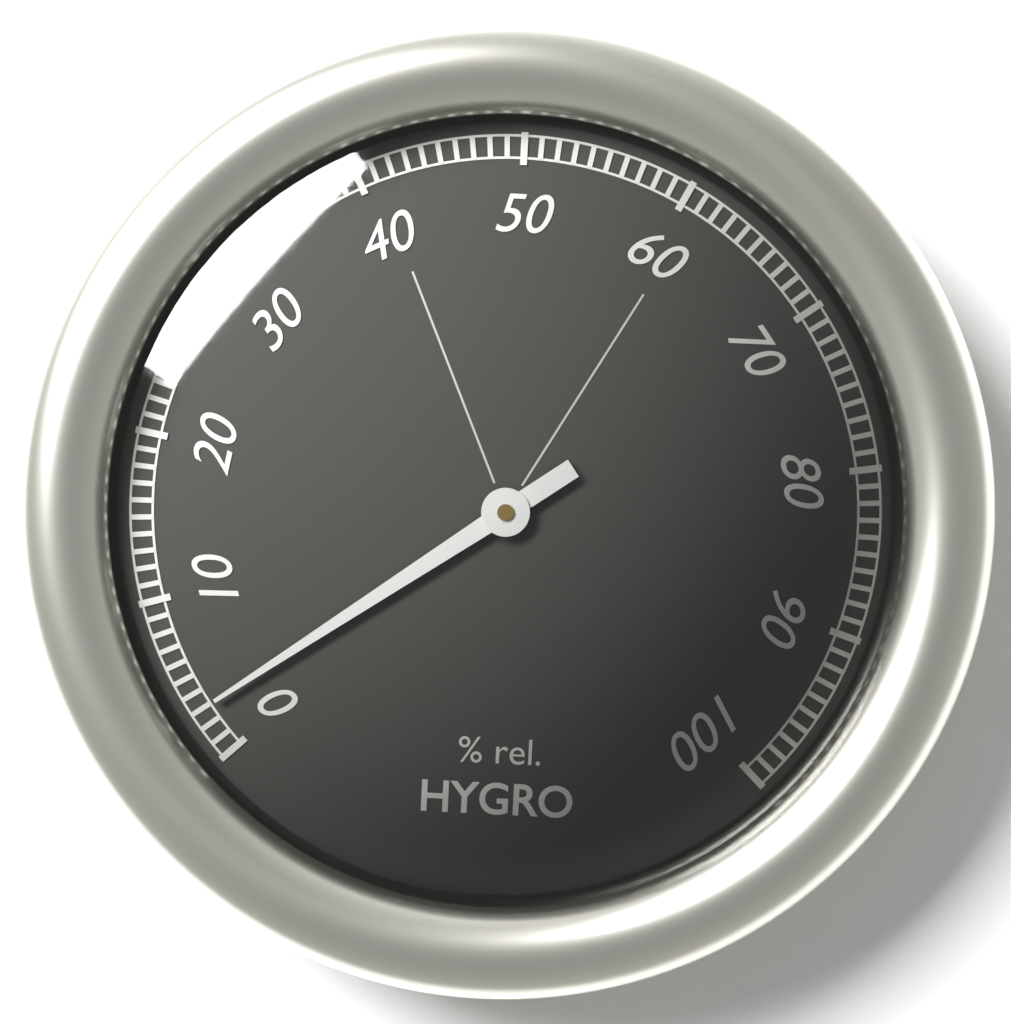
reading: 3 %
